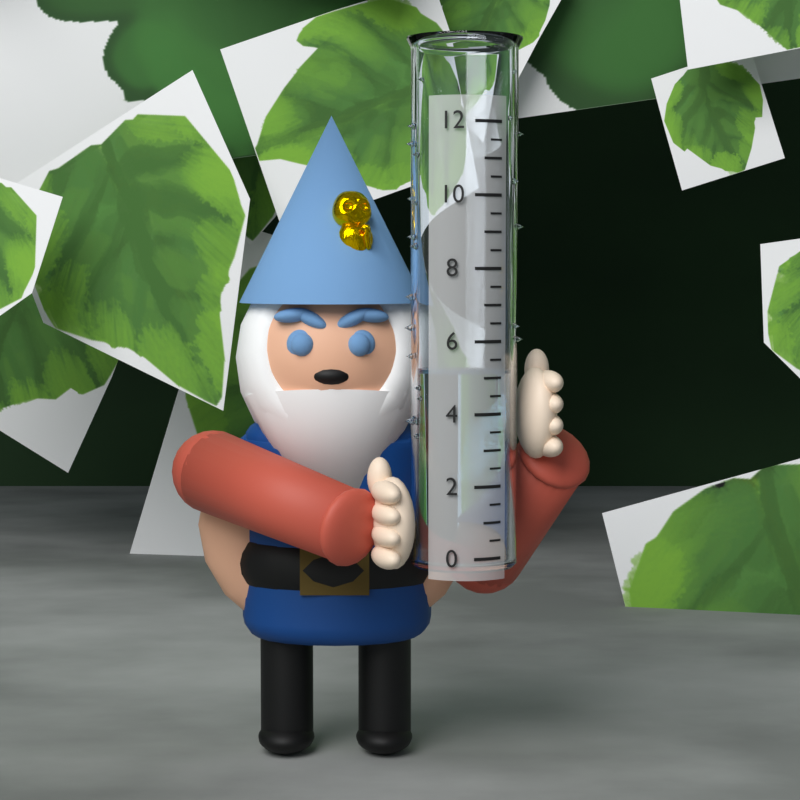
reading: 5.2 (no unit)
